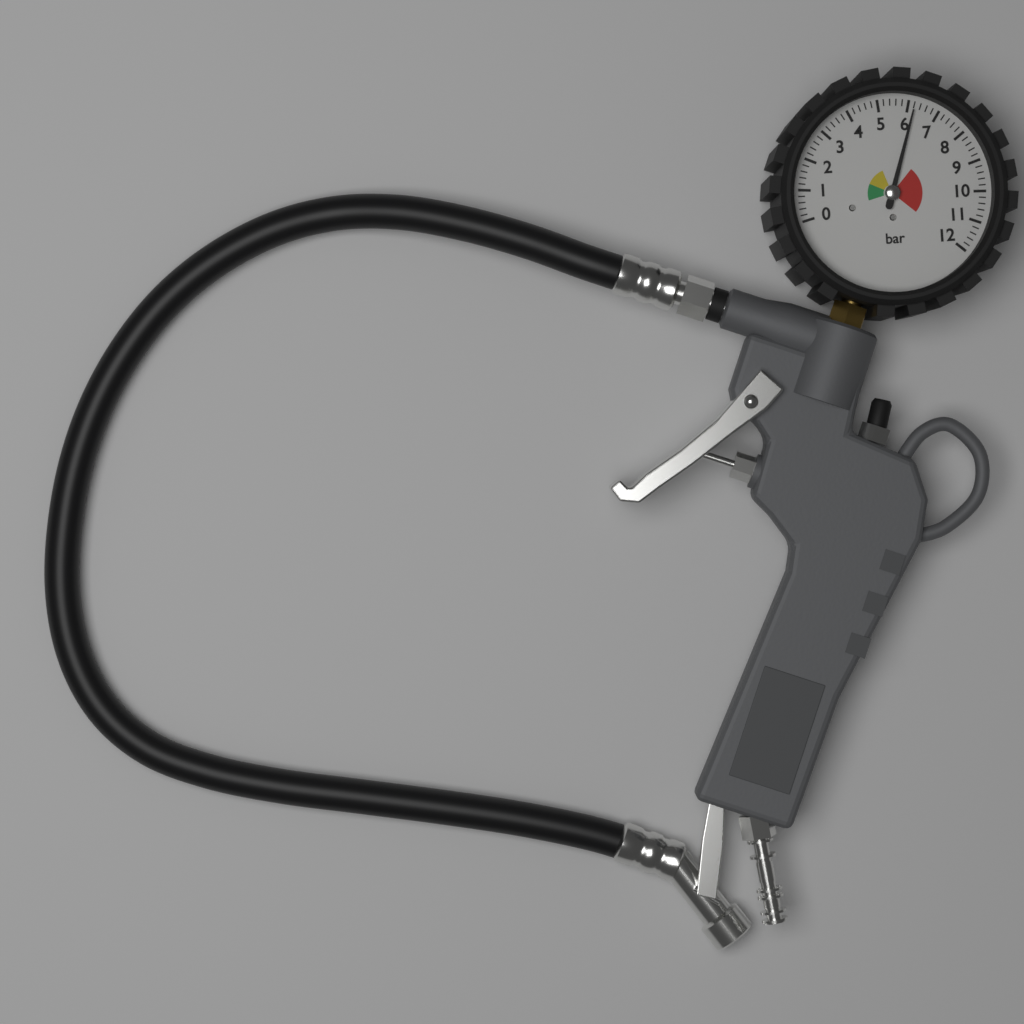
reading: 6.2 bar
